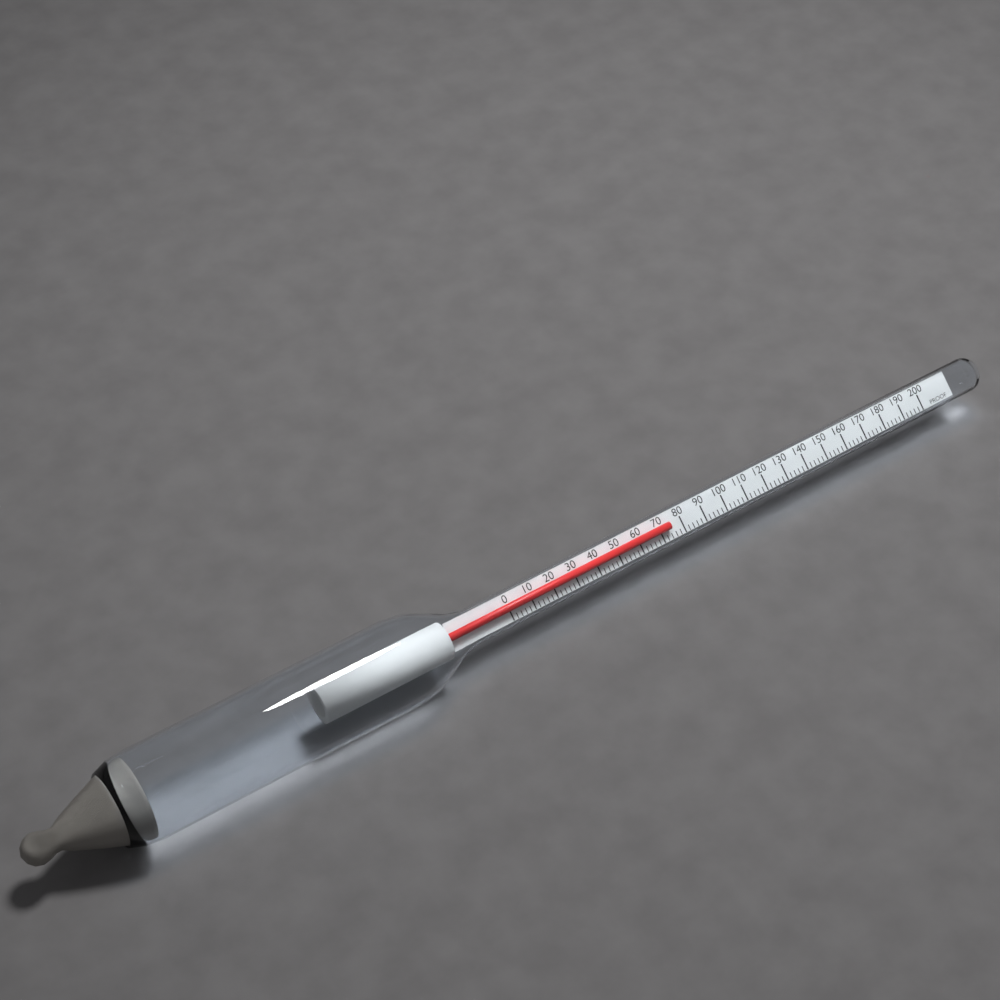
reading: 74 proof
